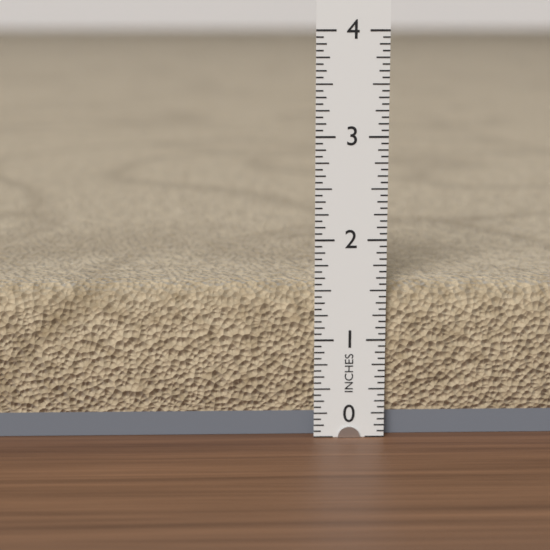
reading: 1.5625 in
